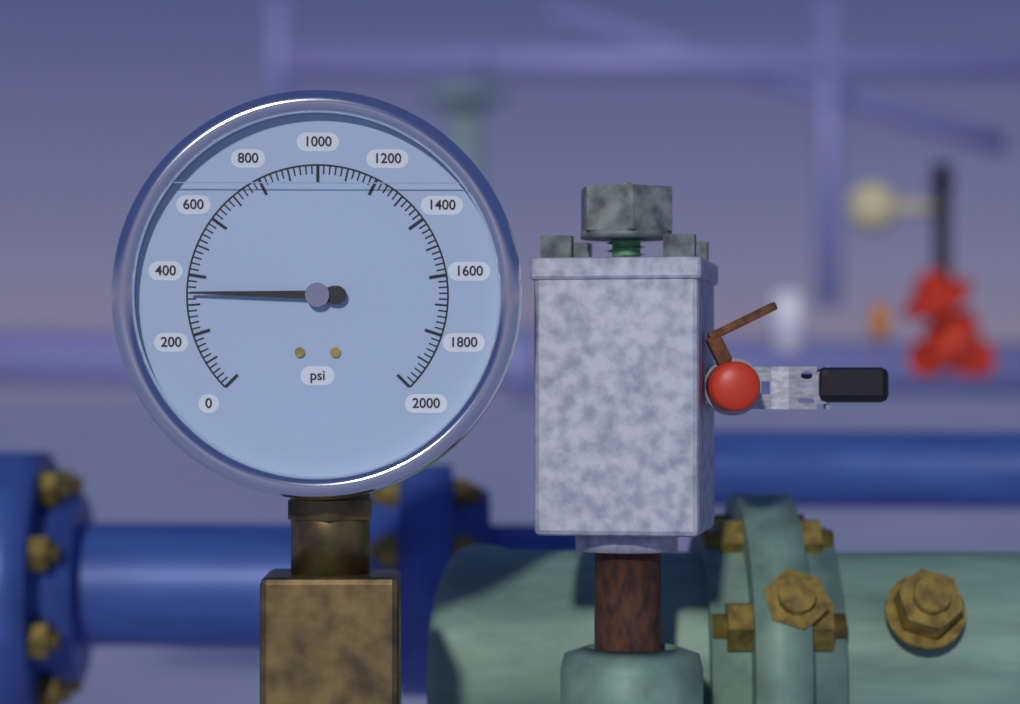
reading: 340 psi
